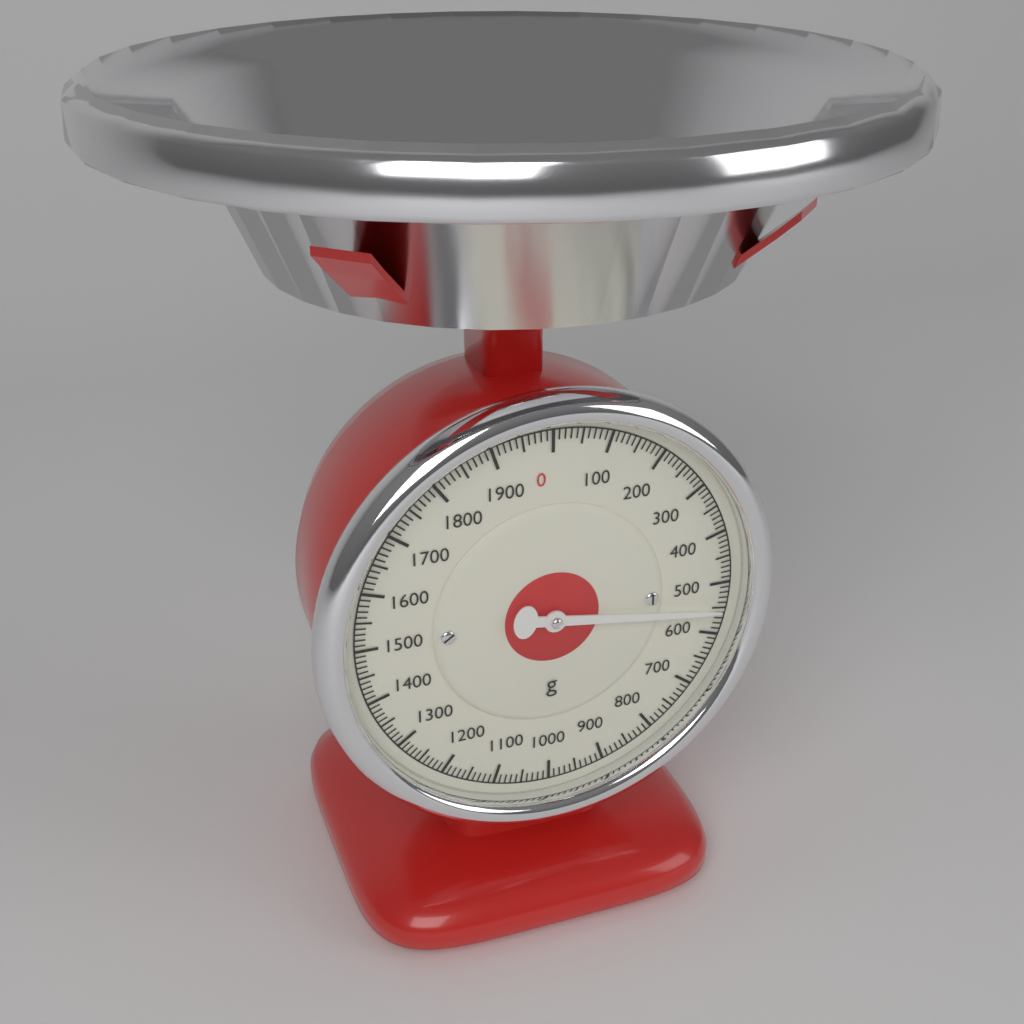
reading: 550 g
